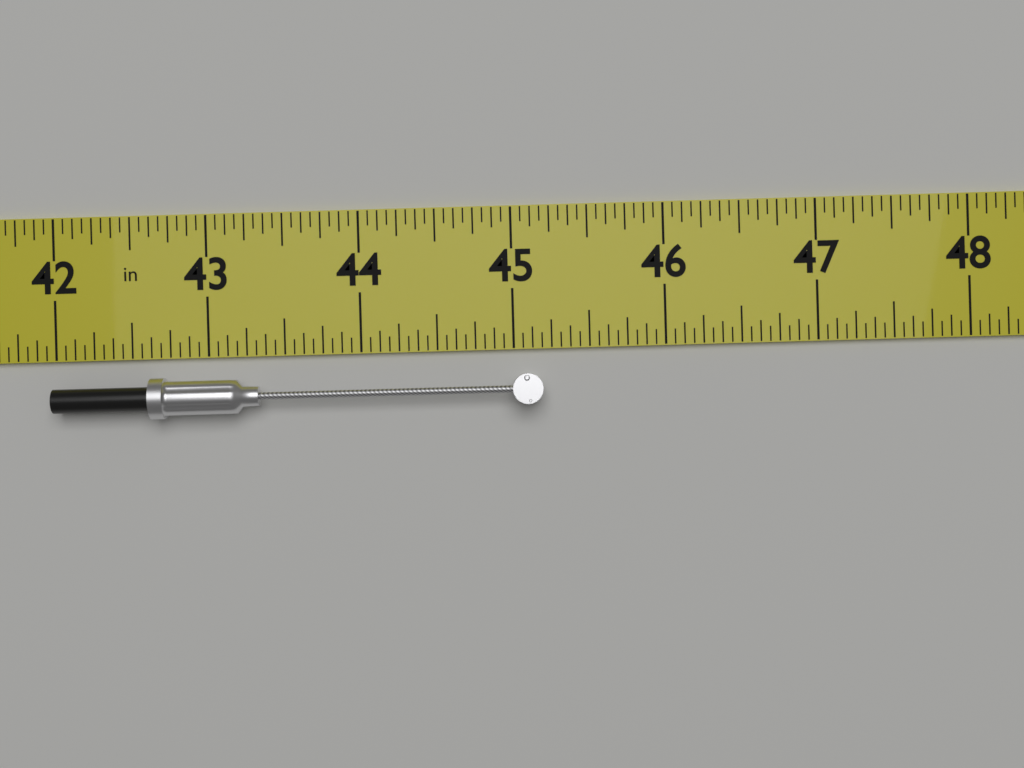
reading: 45.1875 in
